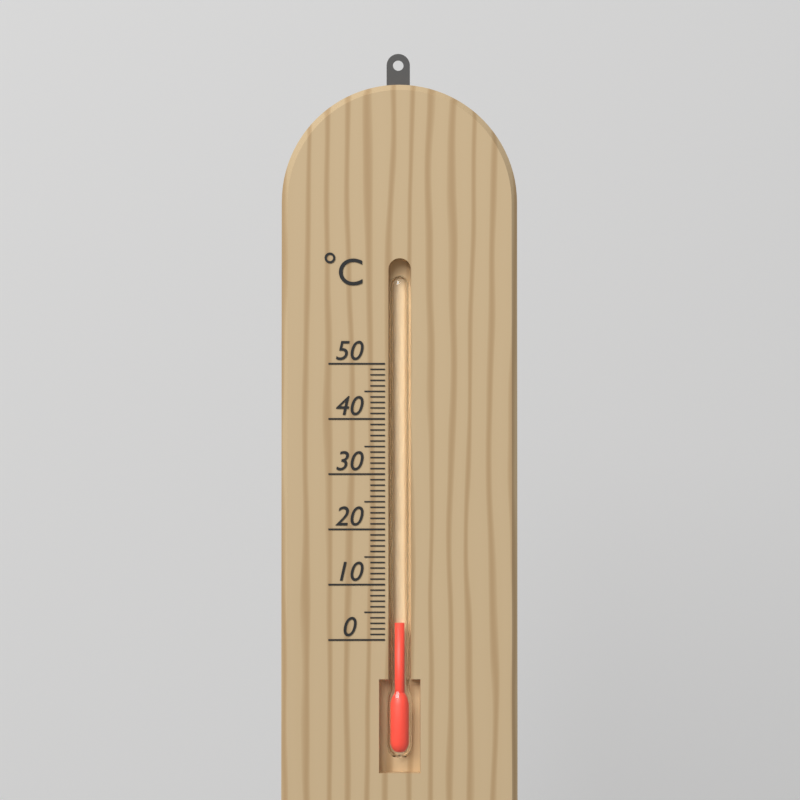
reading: 3 °C
